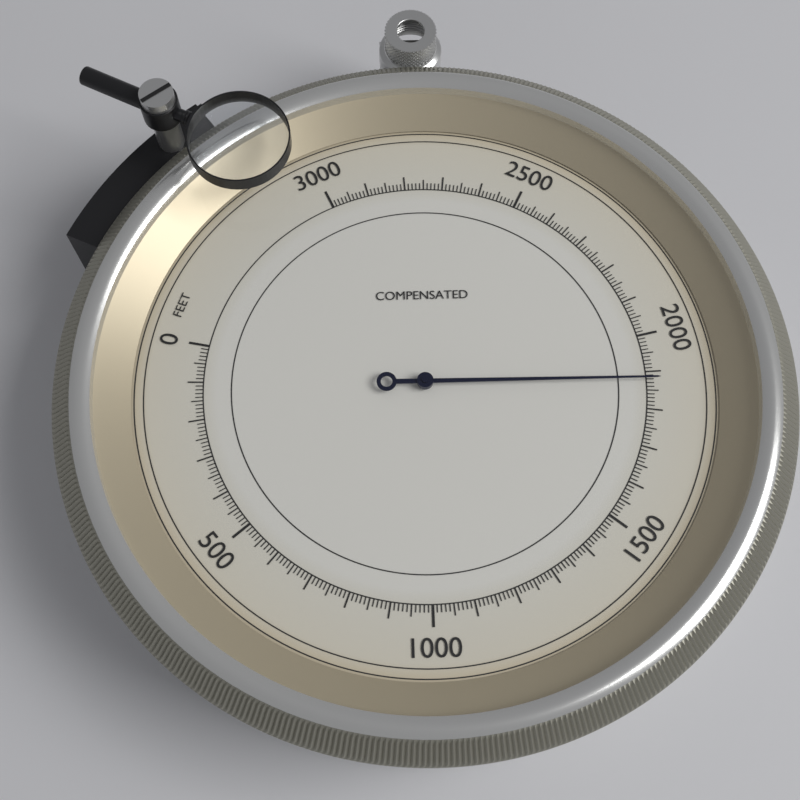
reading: 1880 feet
